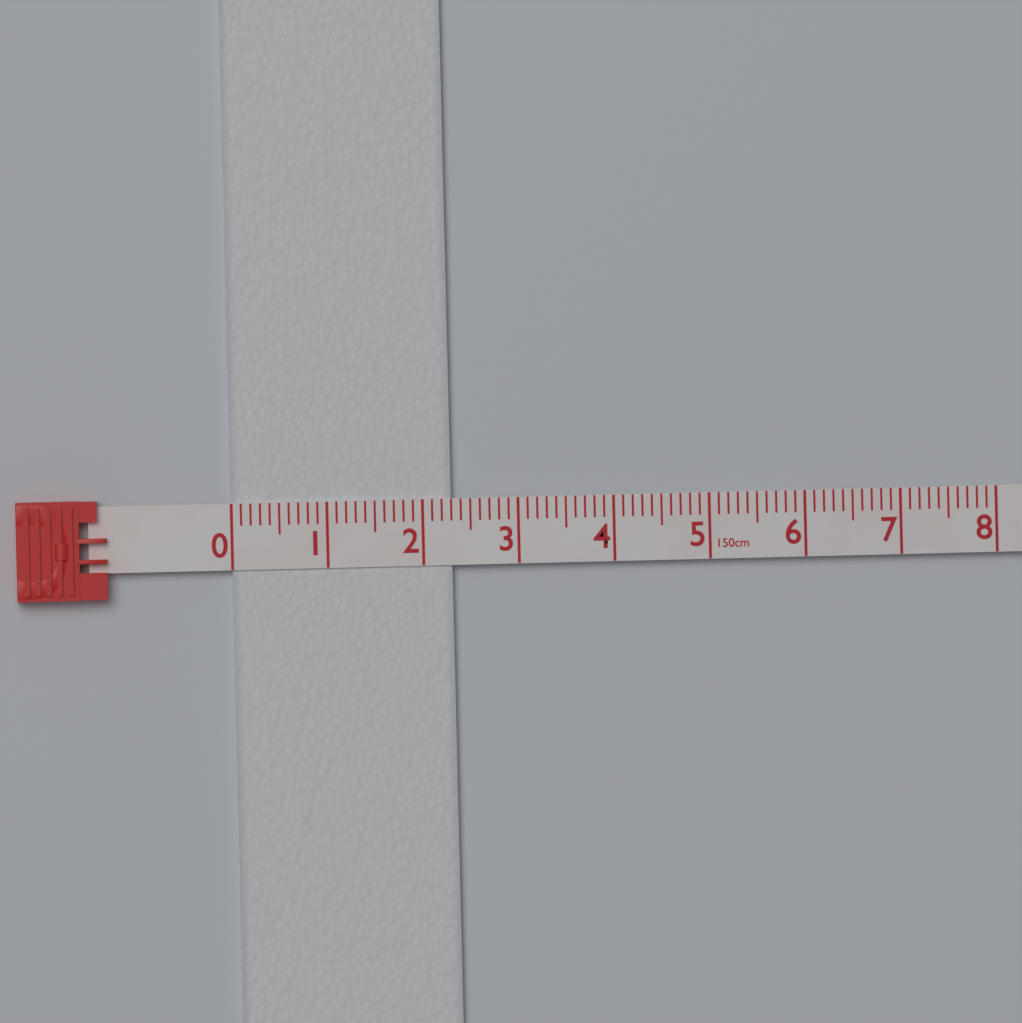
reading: 2.3 cm
